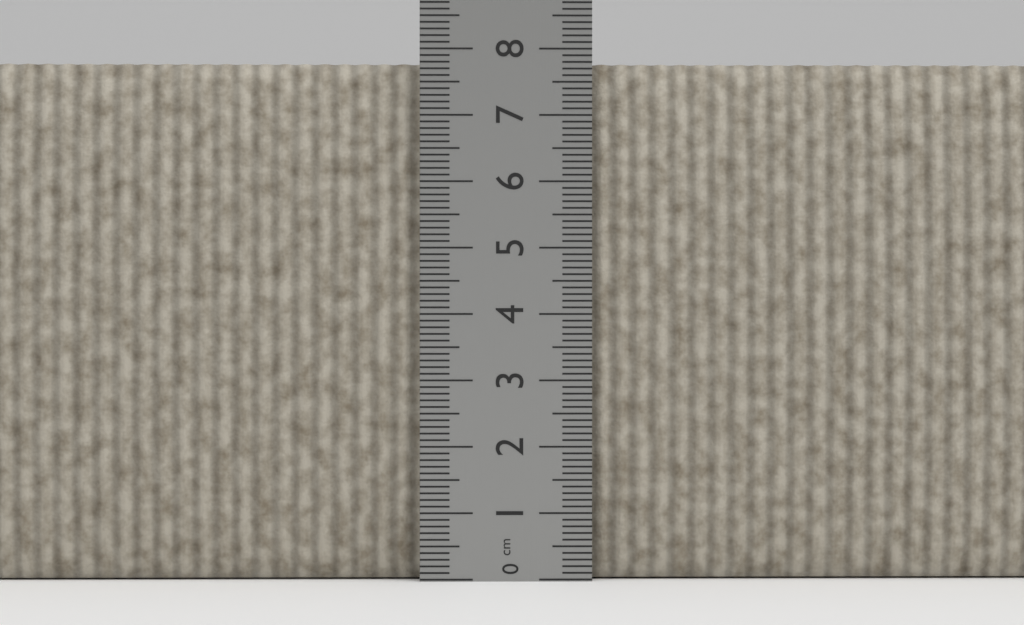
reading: 7.8 cm
